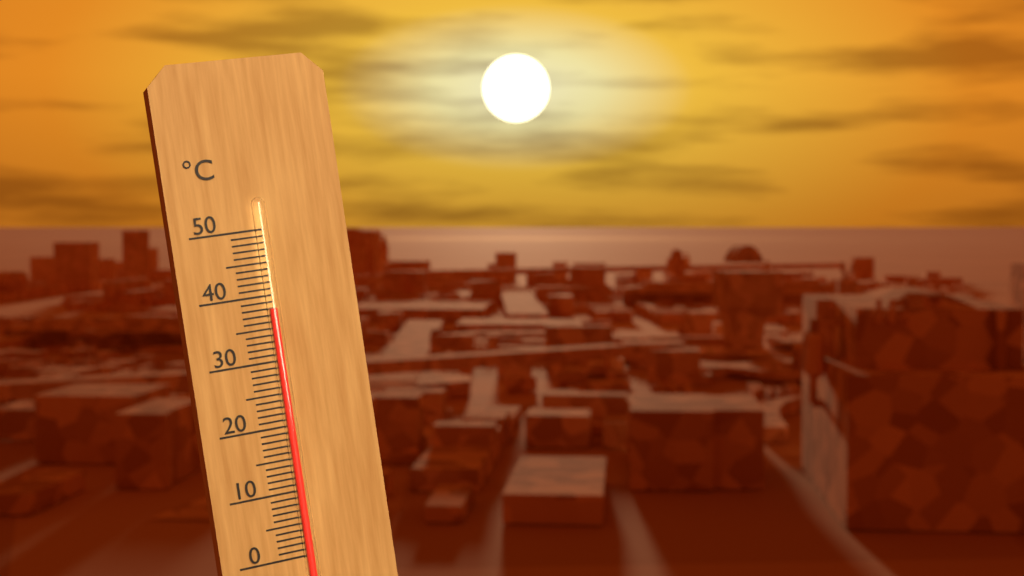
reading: 38 °C
